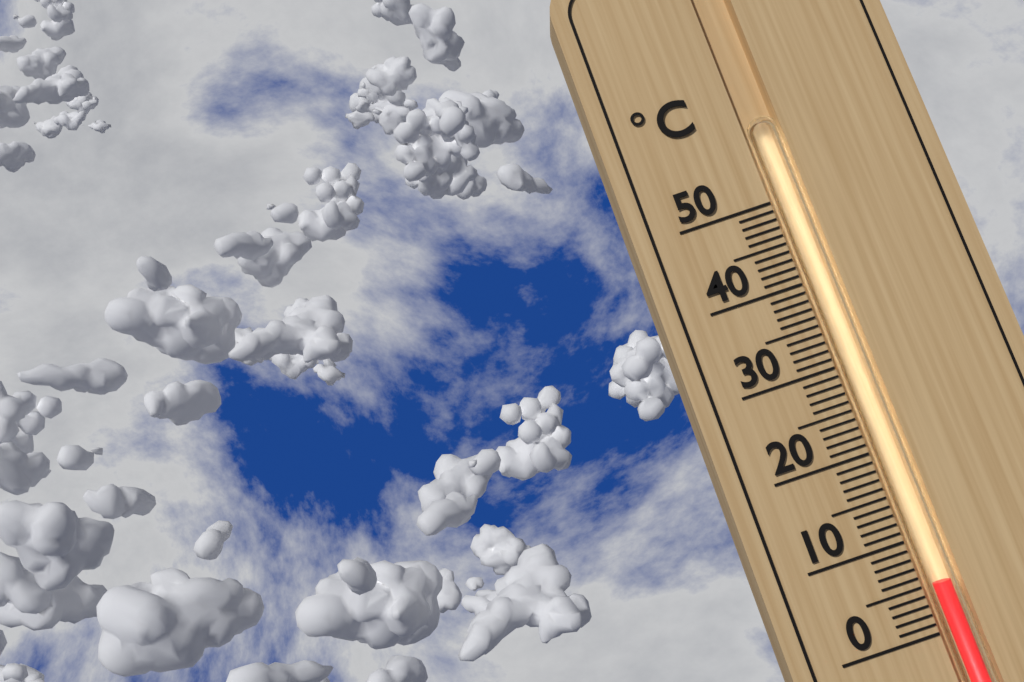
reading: 5 °C
